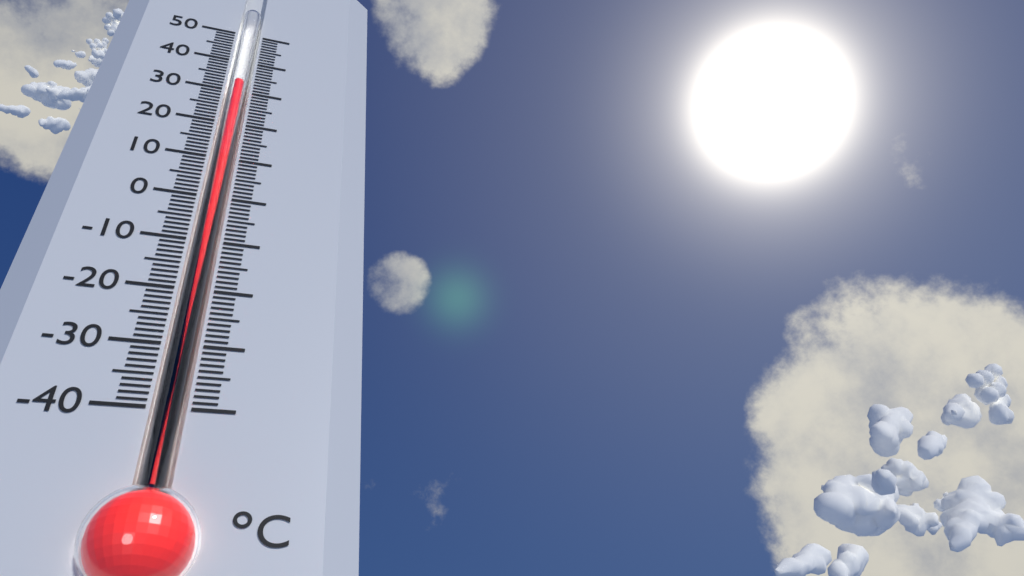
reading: 33 °C
